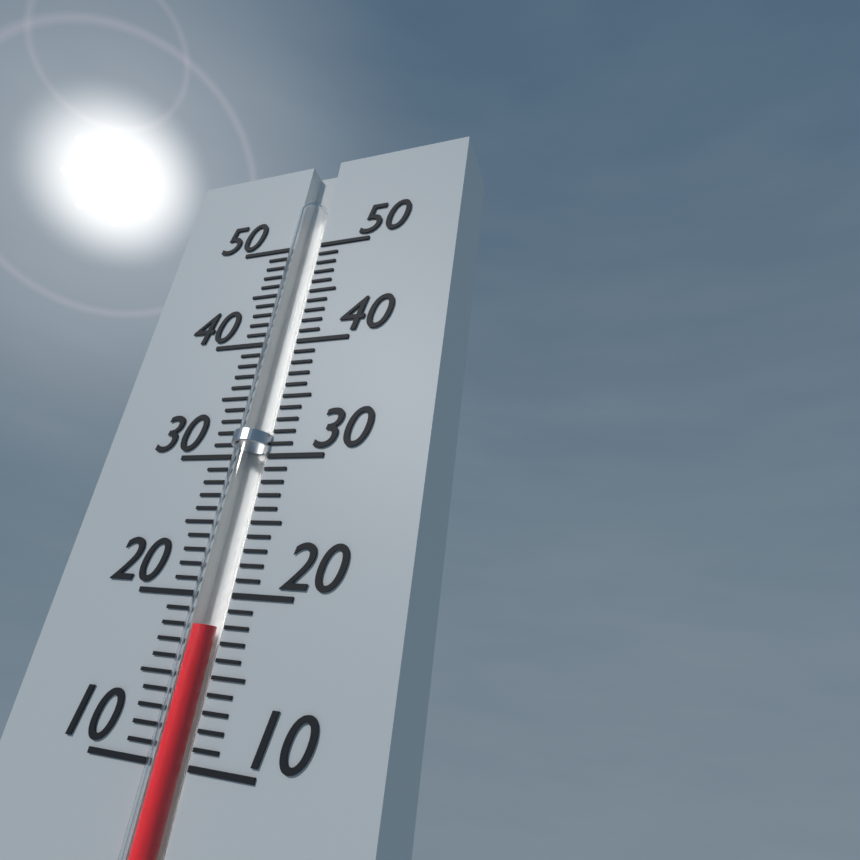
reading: 18 (no unit)
